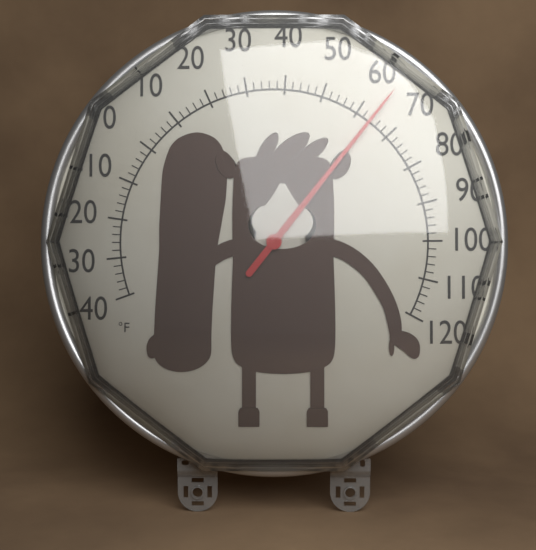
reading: 64 °F
